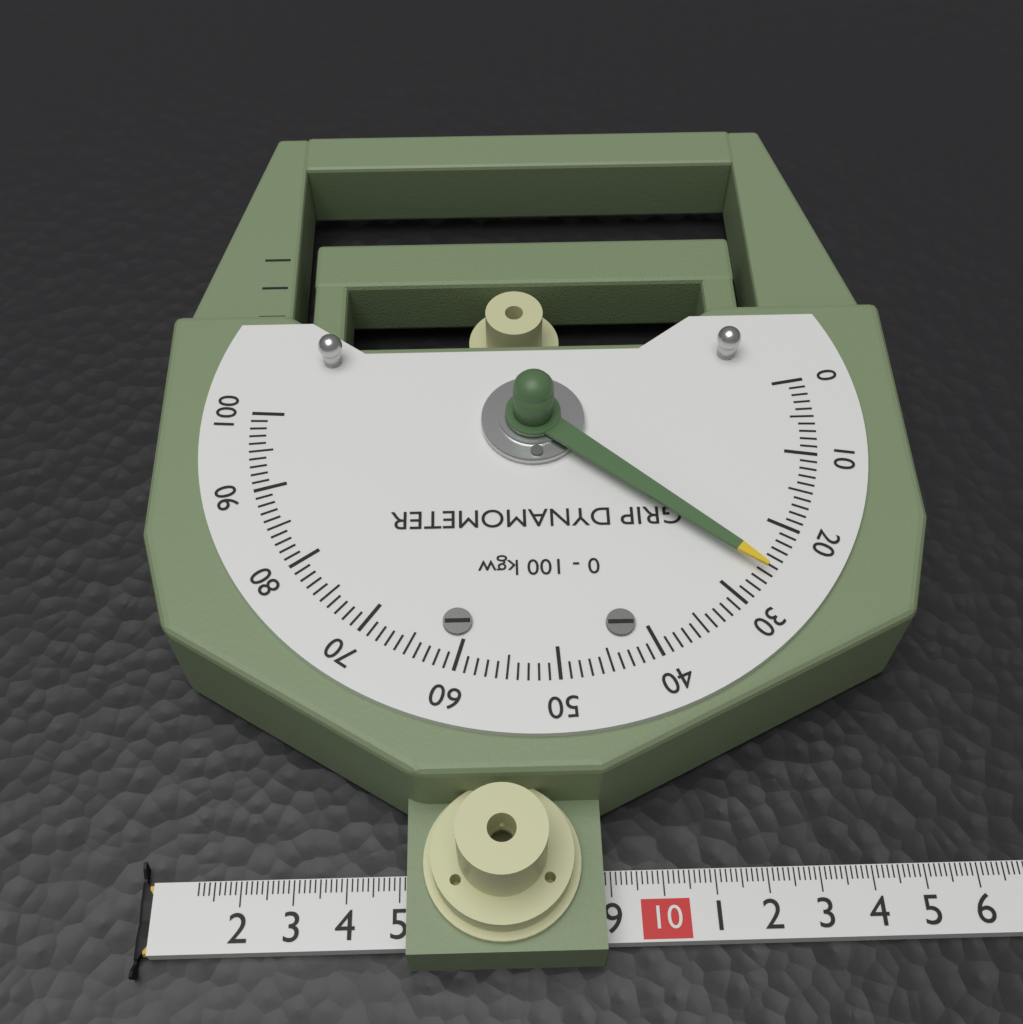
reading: 26 kgw
